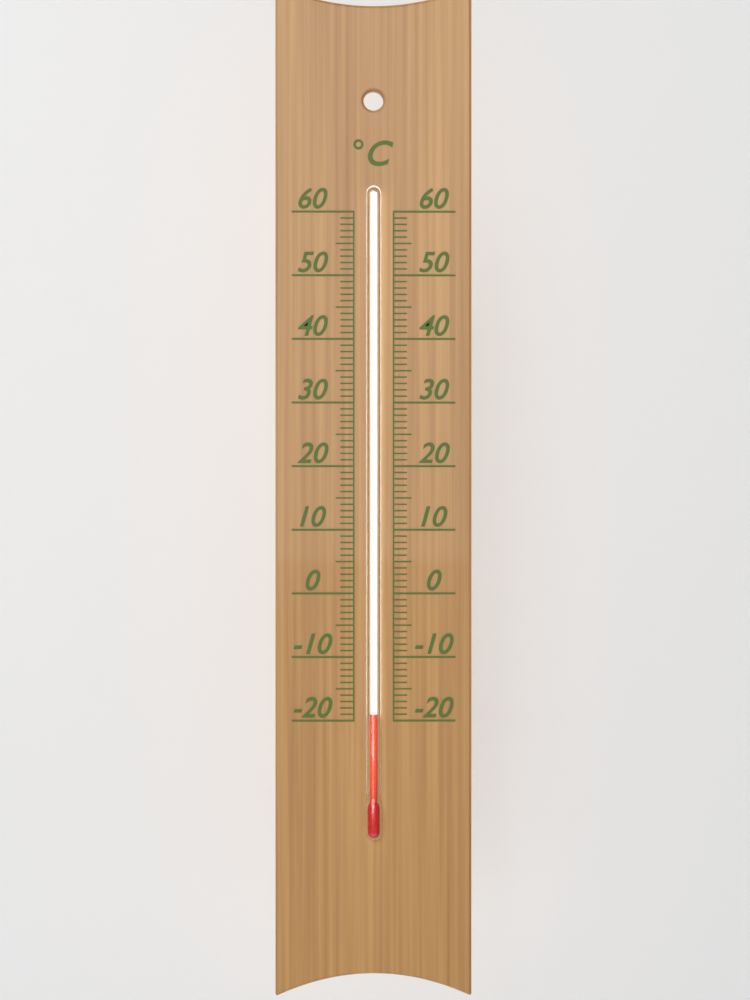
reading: -19 °C
